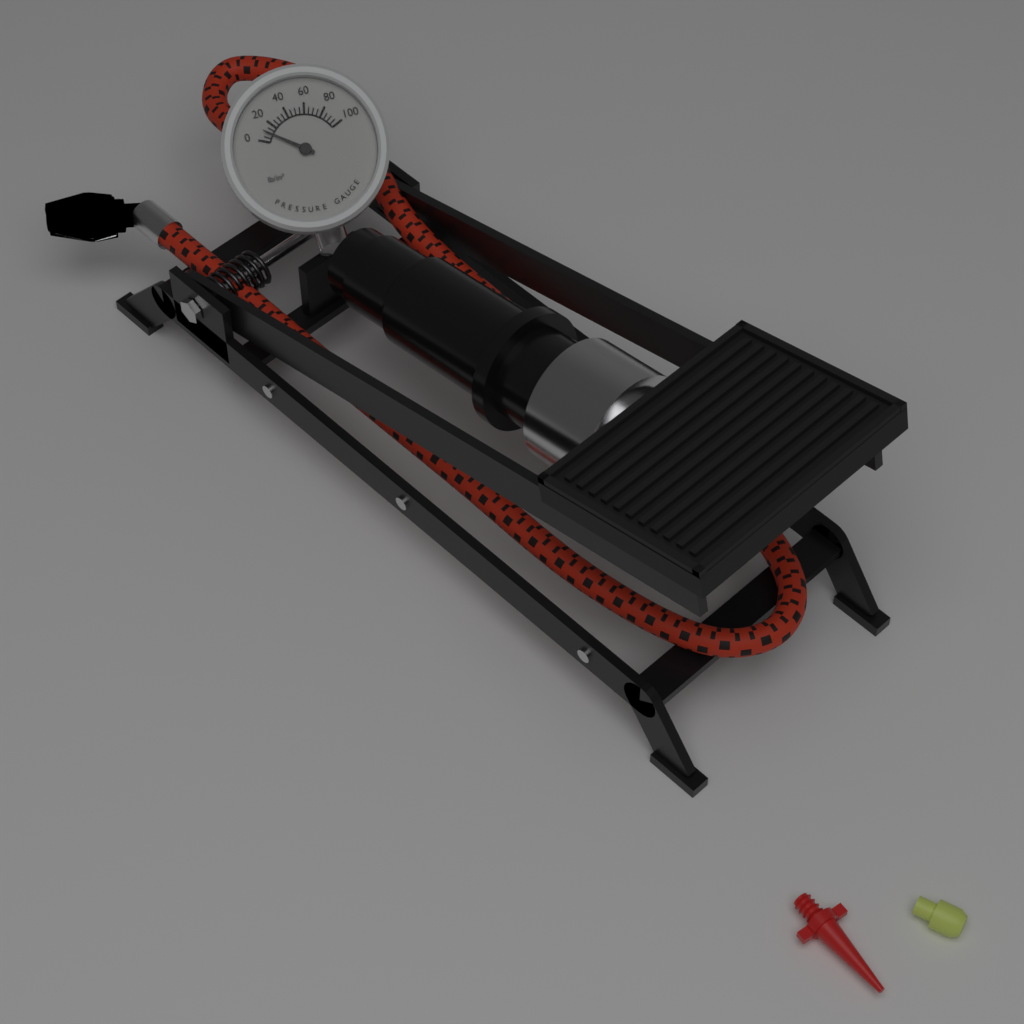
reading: 10 lb/in²
